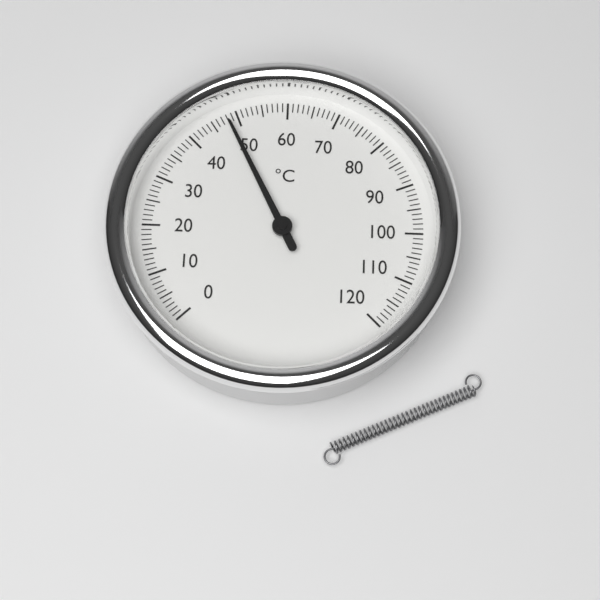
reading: 48 °C
